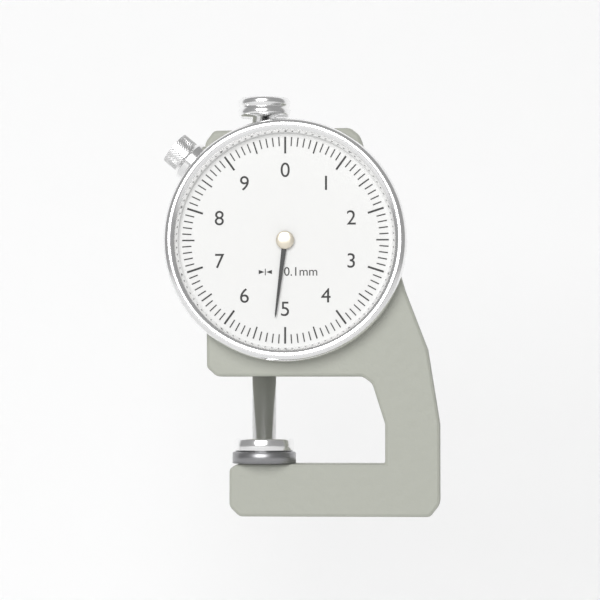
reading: 5.2 mm
